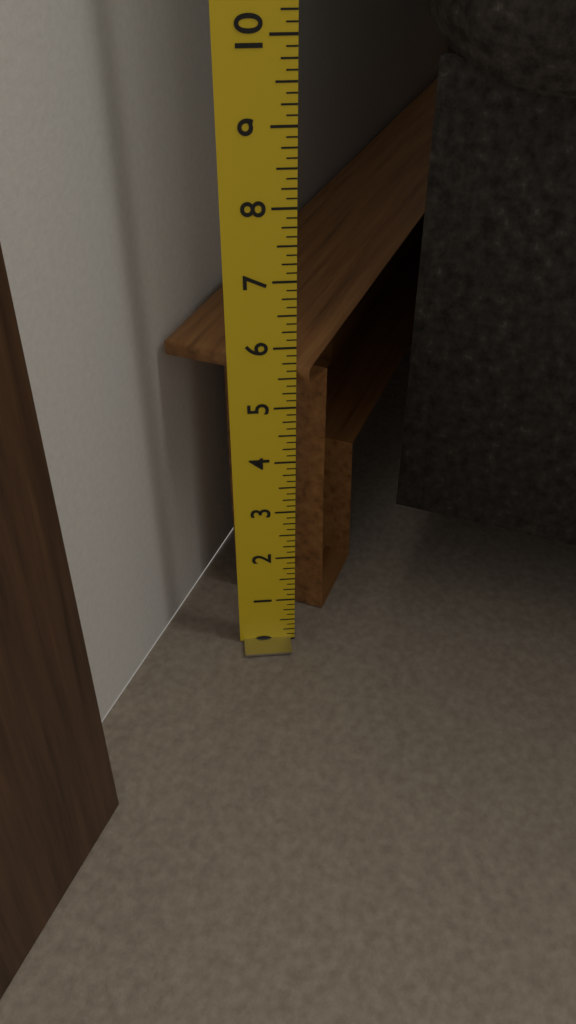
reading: 5.625 in
